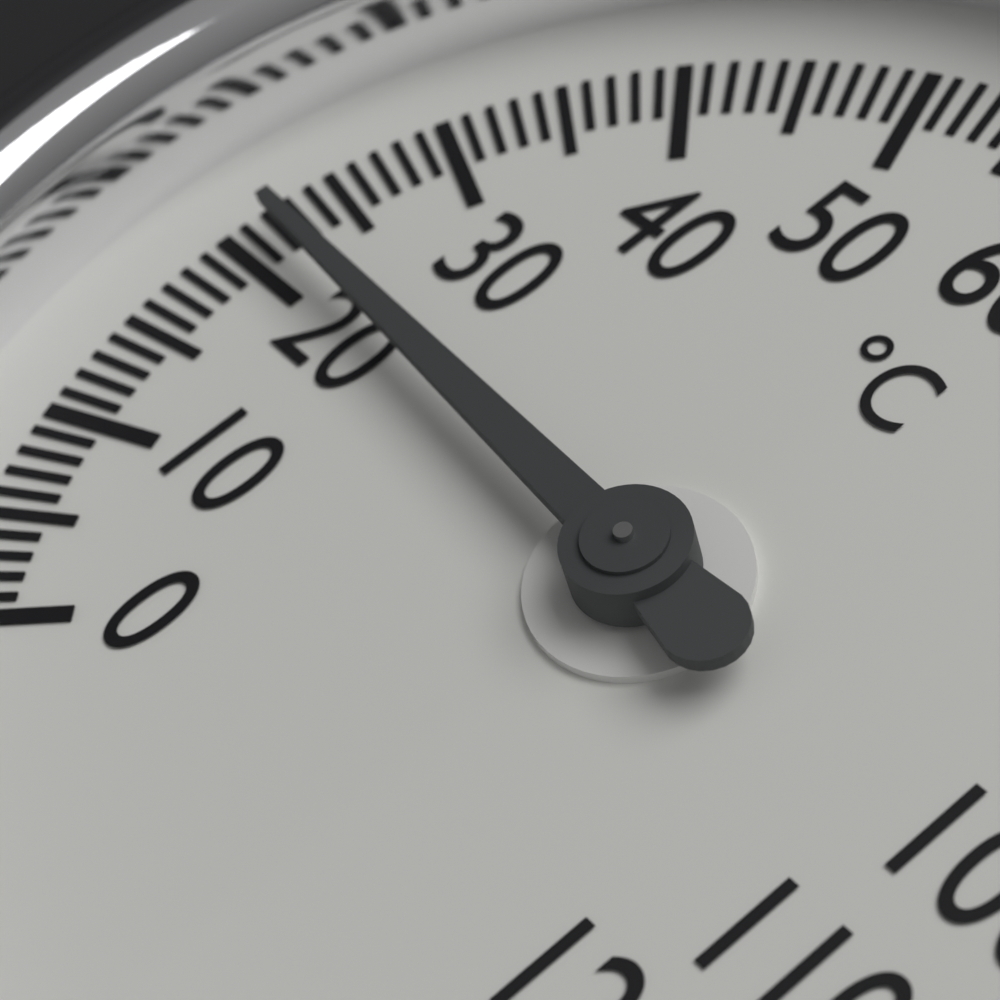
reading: 22 °C
